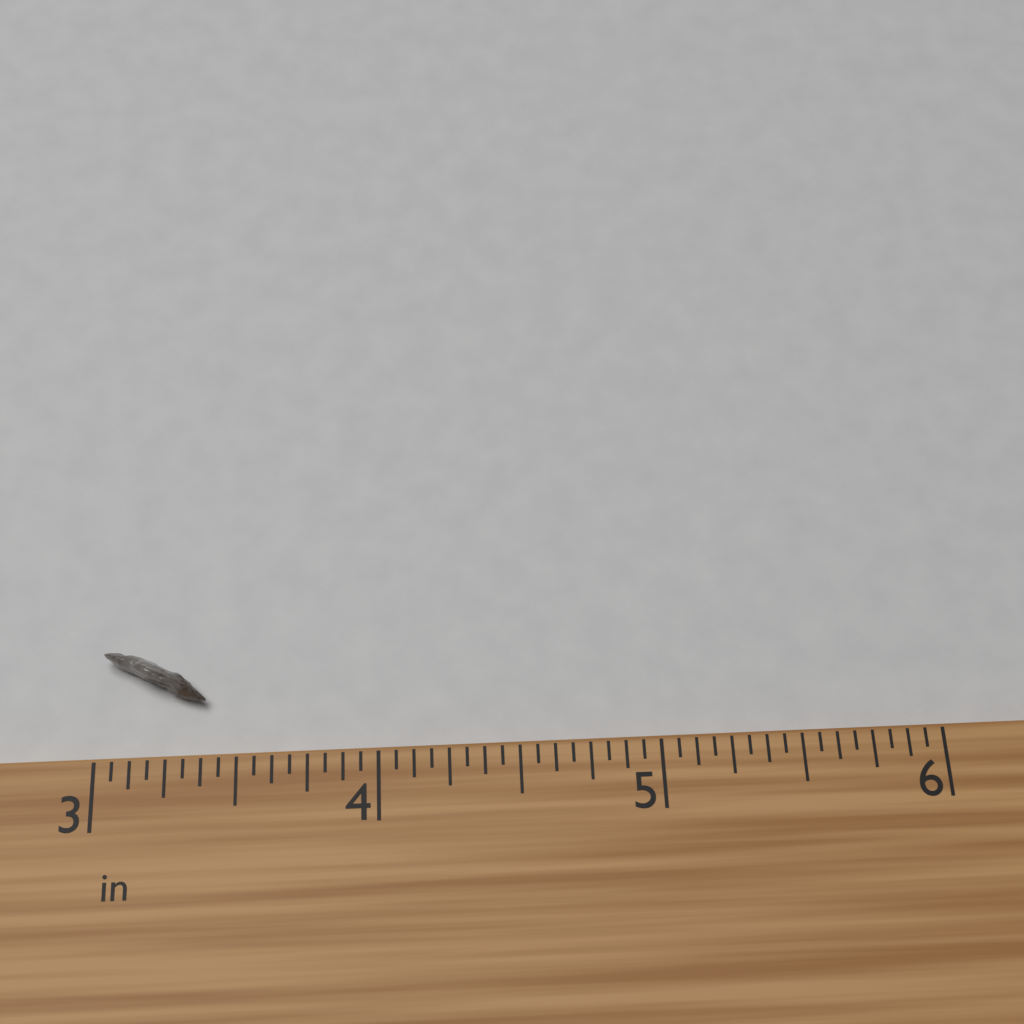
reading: 3.3750 in
